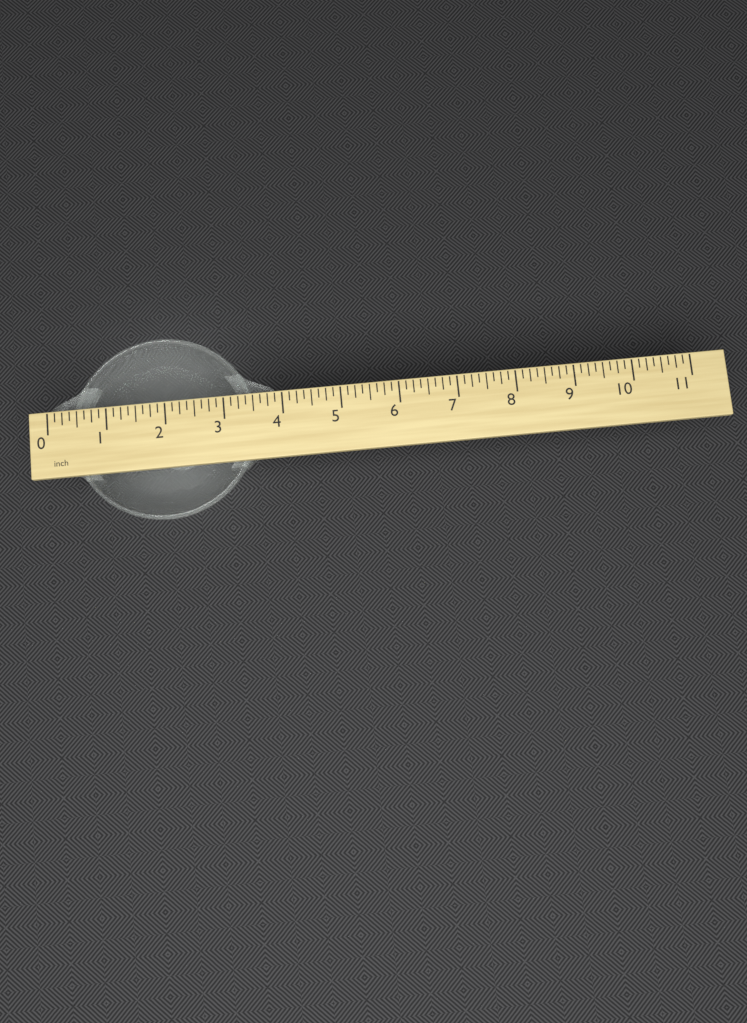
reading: 3.875 inch
